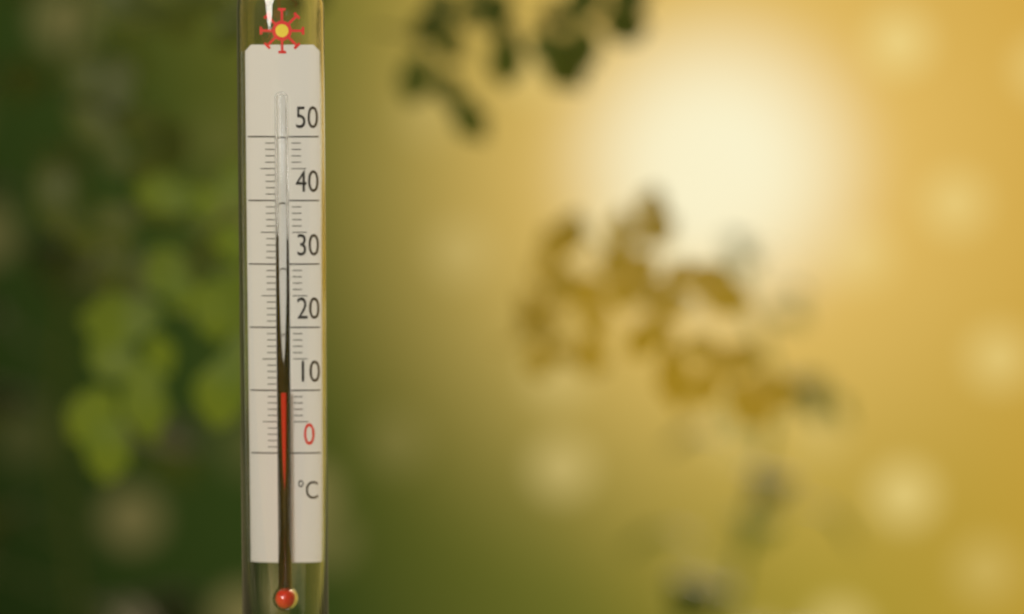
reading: 10 °C
